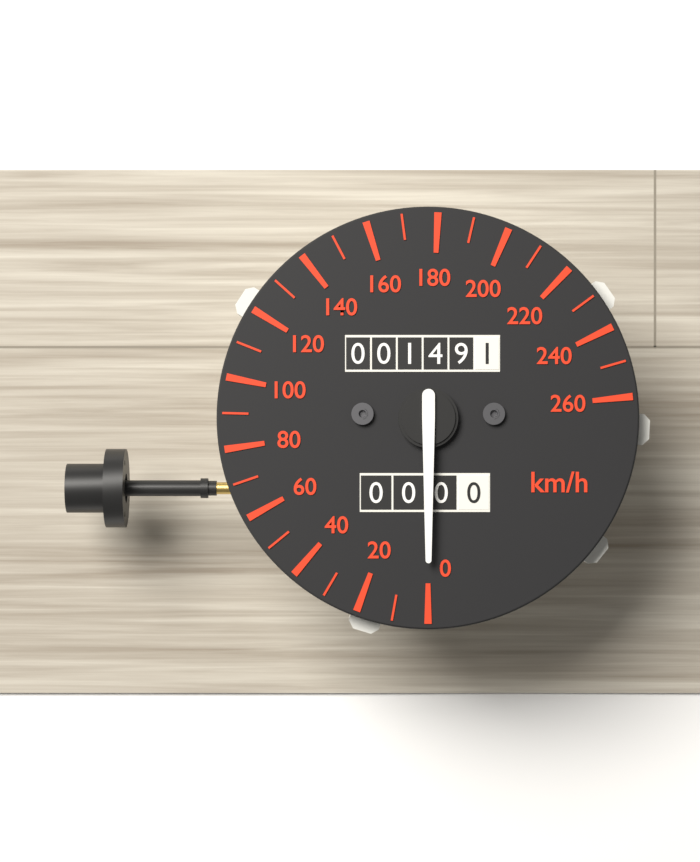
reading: 0 km/h
